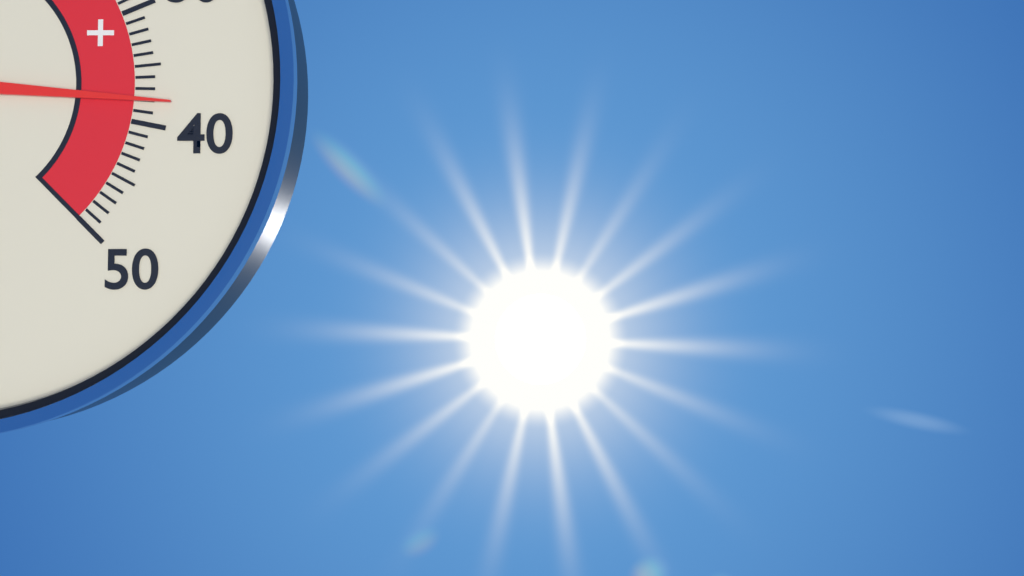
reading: 38 °C
